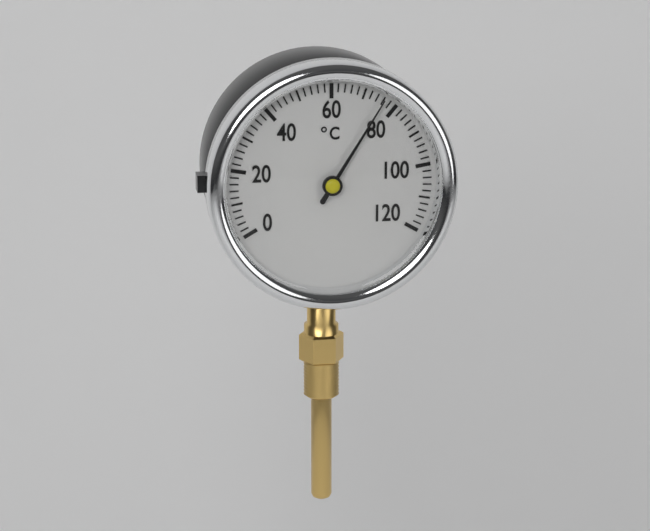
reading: 76 °C
